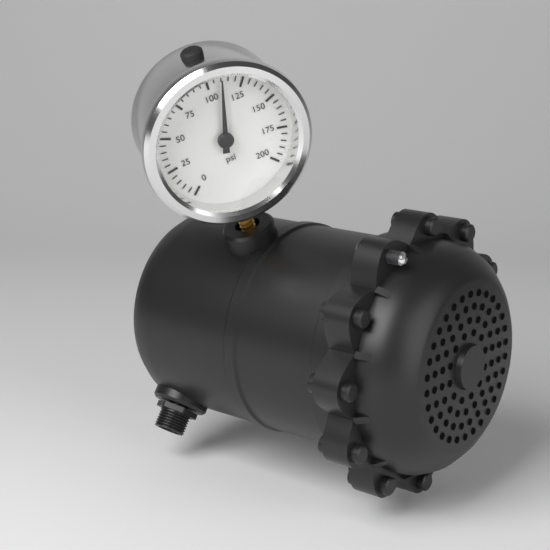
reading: 110 psi
